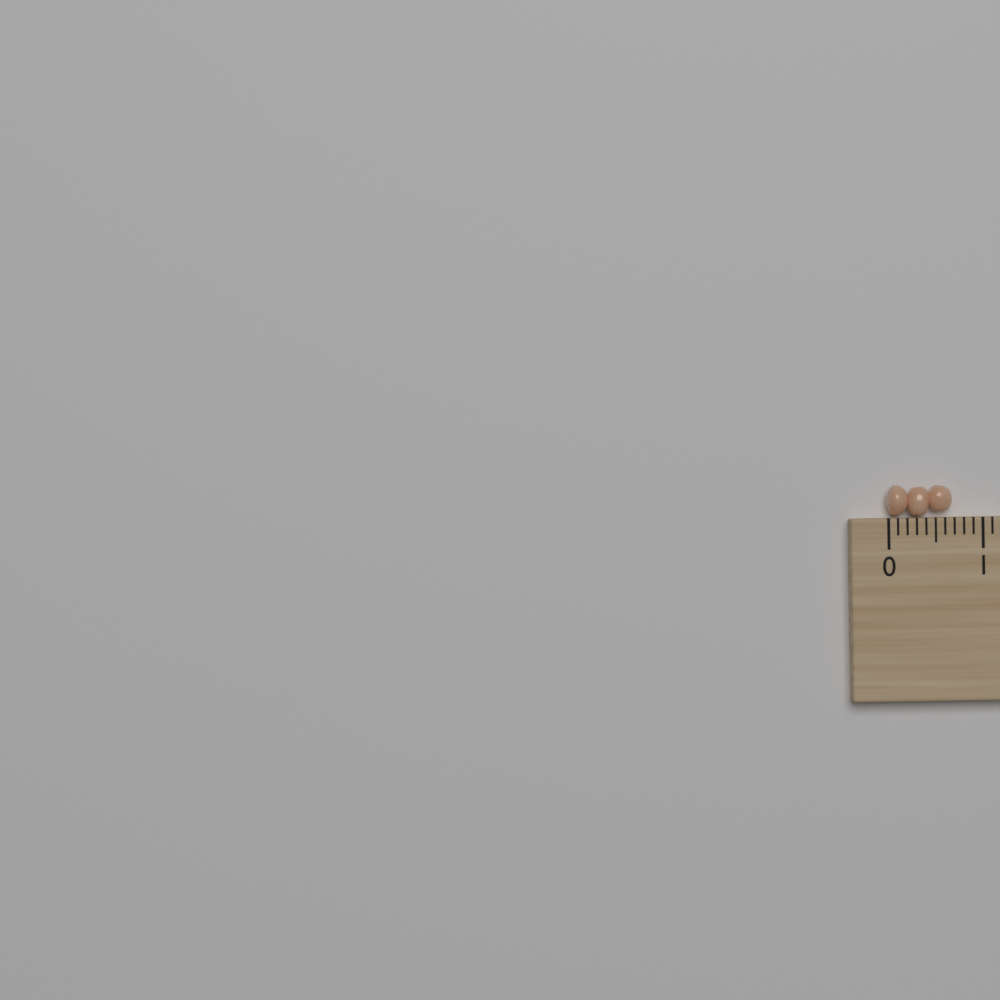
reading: 0.7 (no unit)
